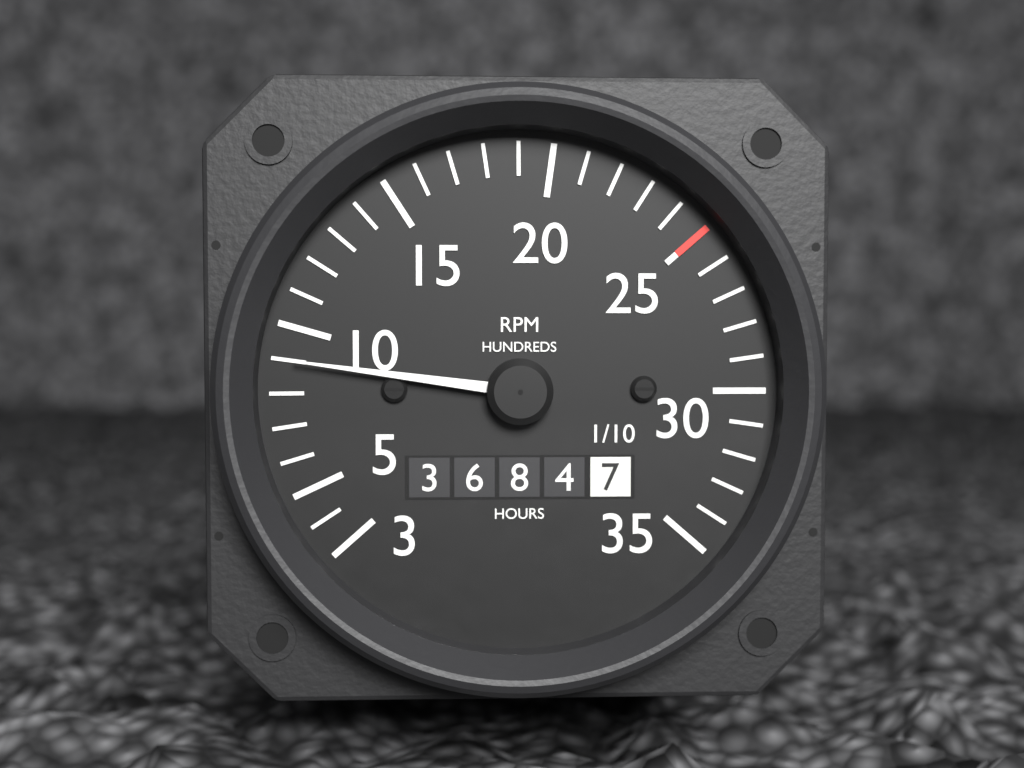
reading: 900 RPM
